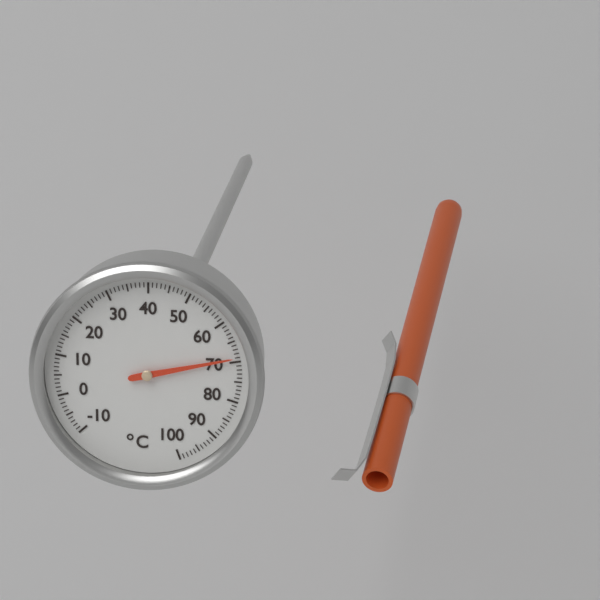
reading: 69 °C
